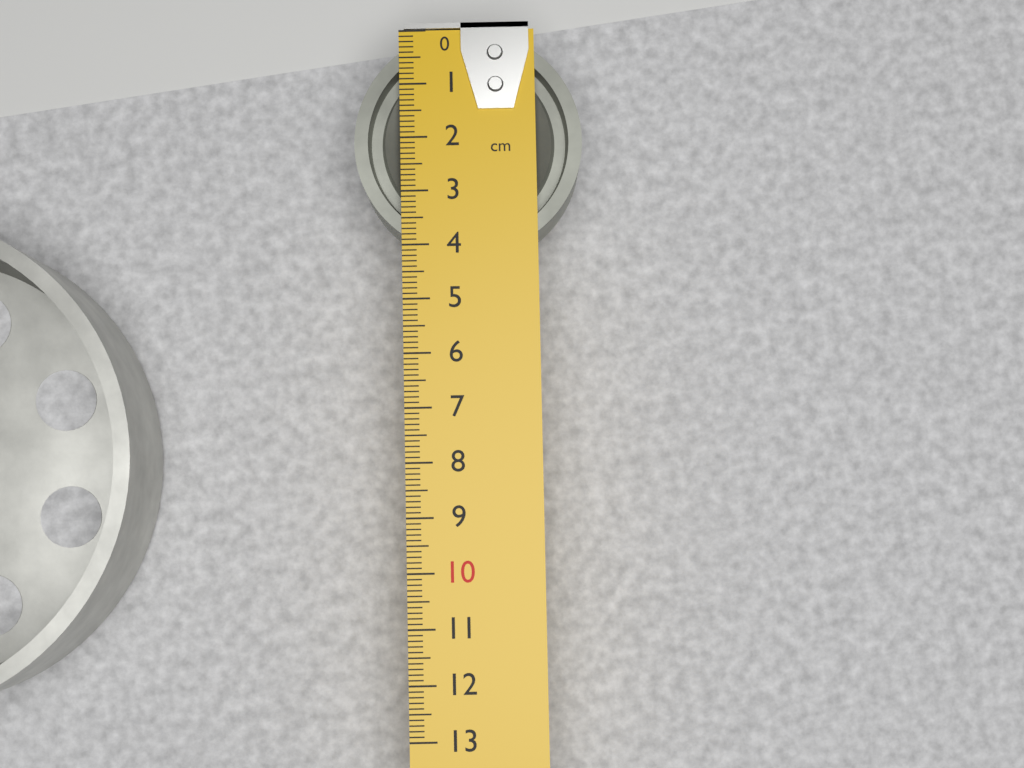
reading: 4.2 cm
